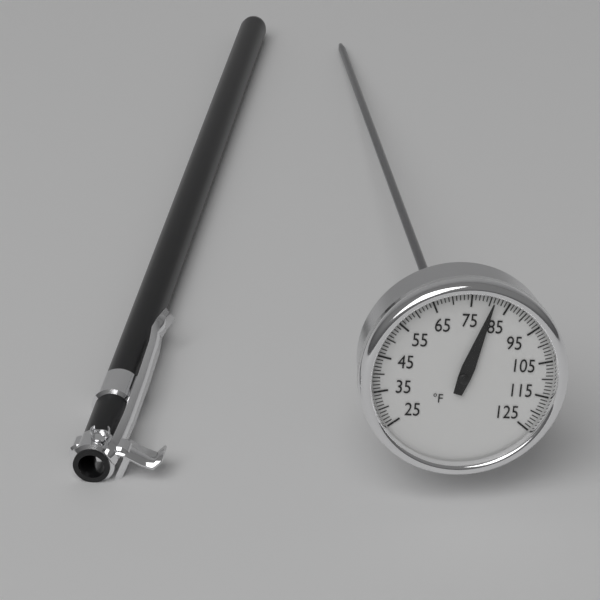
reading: 81 °F
